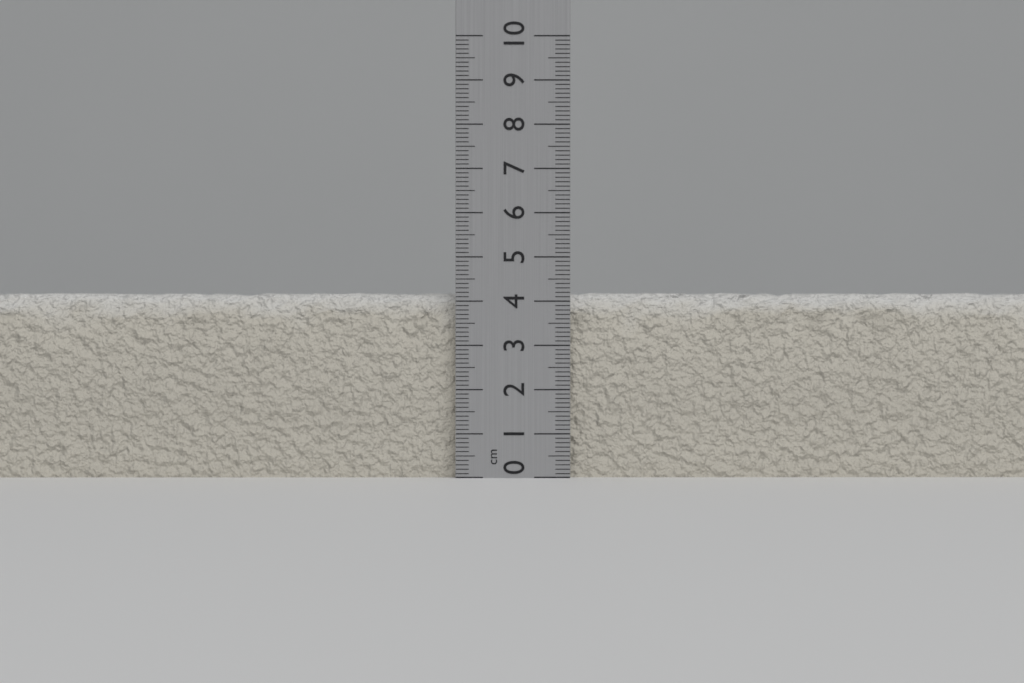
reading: 4.2 cm
